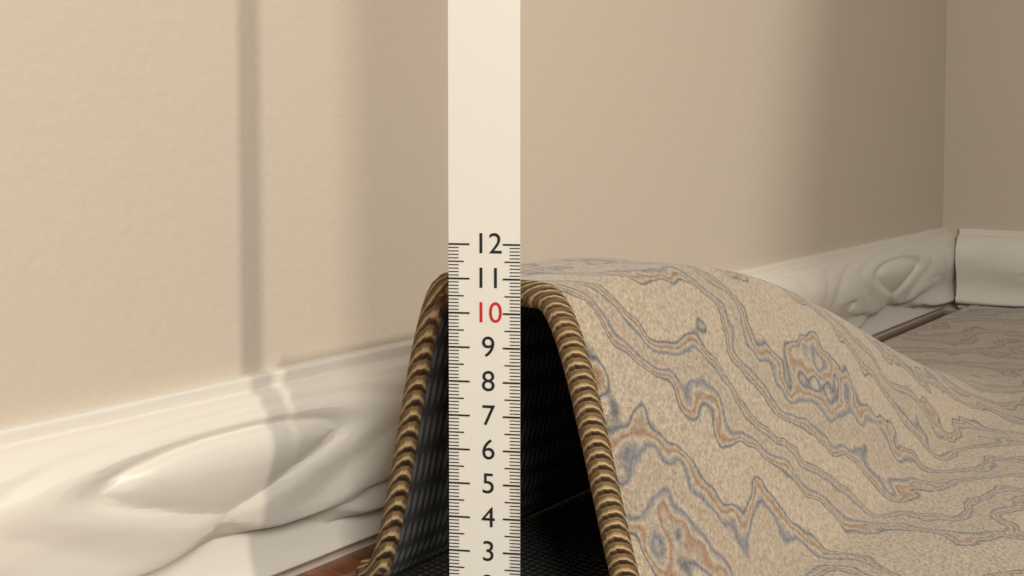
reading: 10.9 (no unit)
